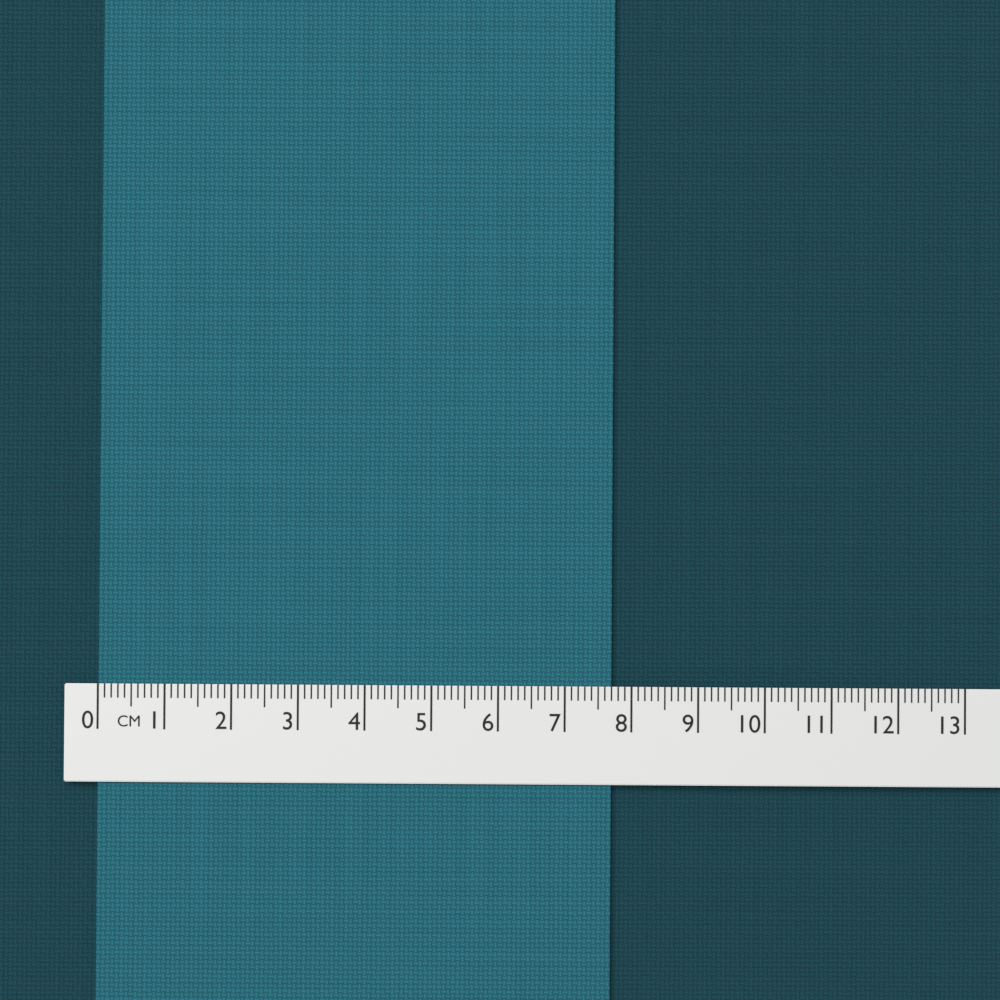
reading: 7.7 cm
